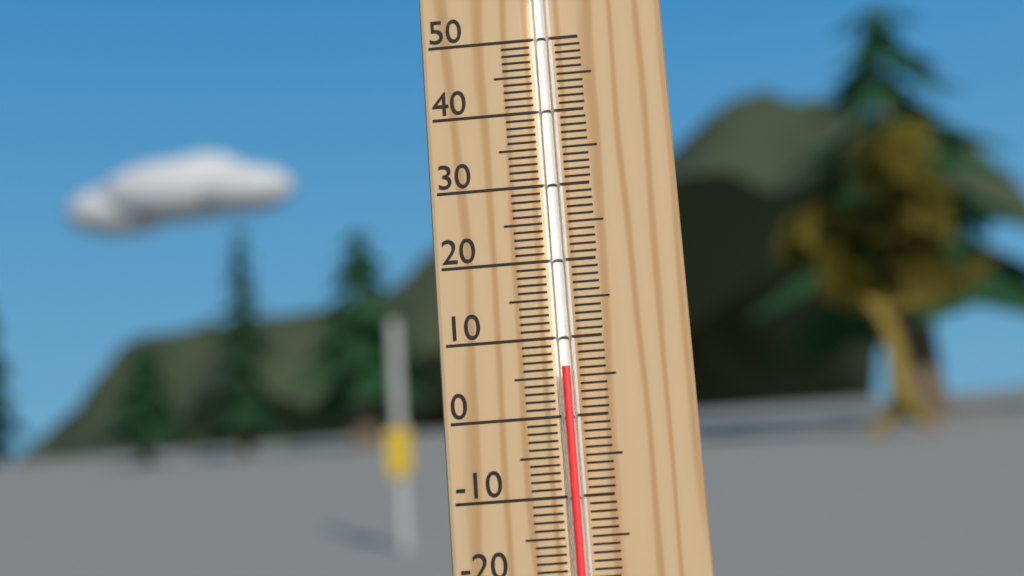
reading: 6 °C
